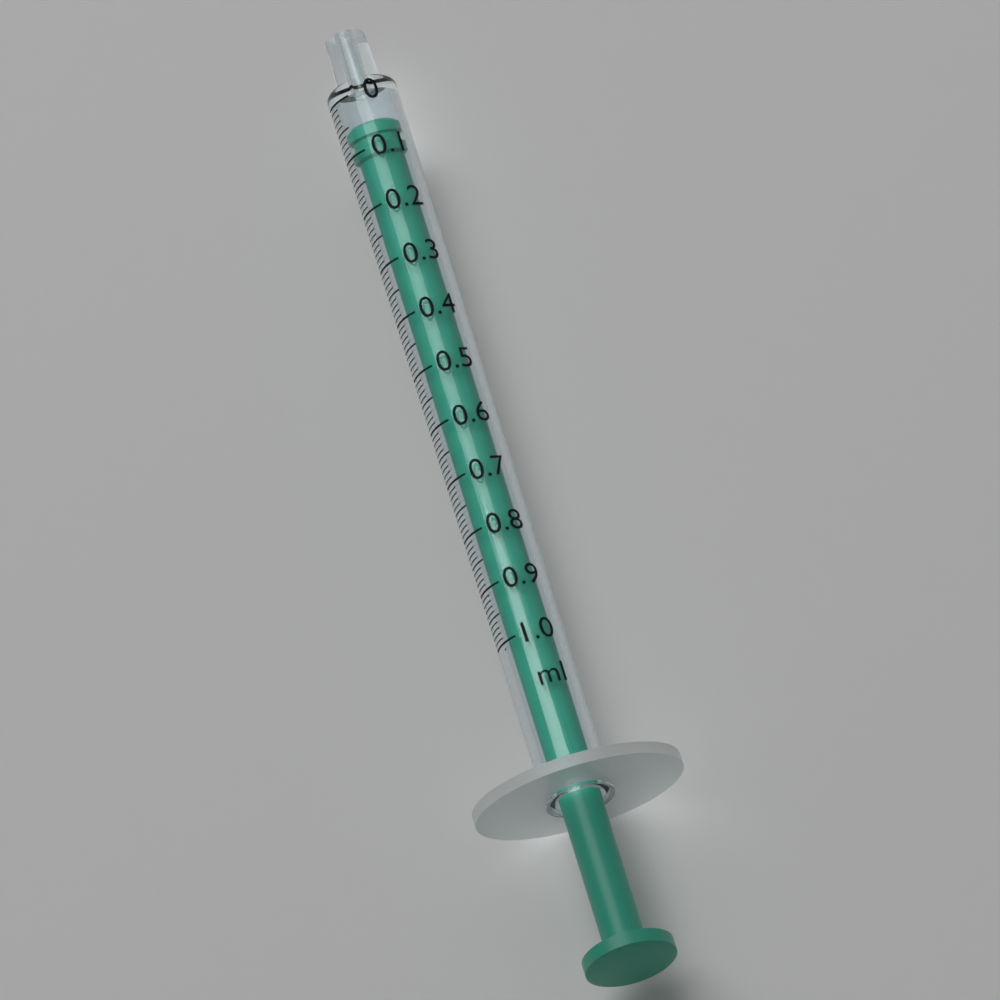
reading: 0.05 ml
